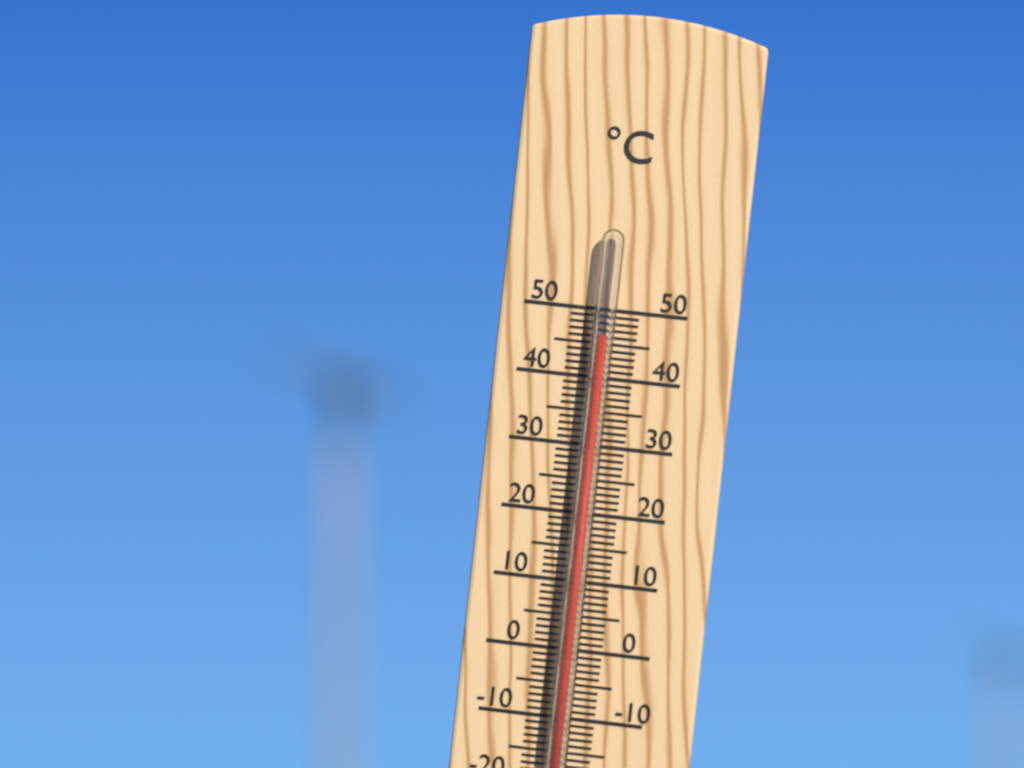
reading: 46 °C
